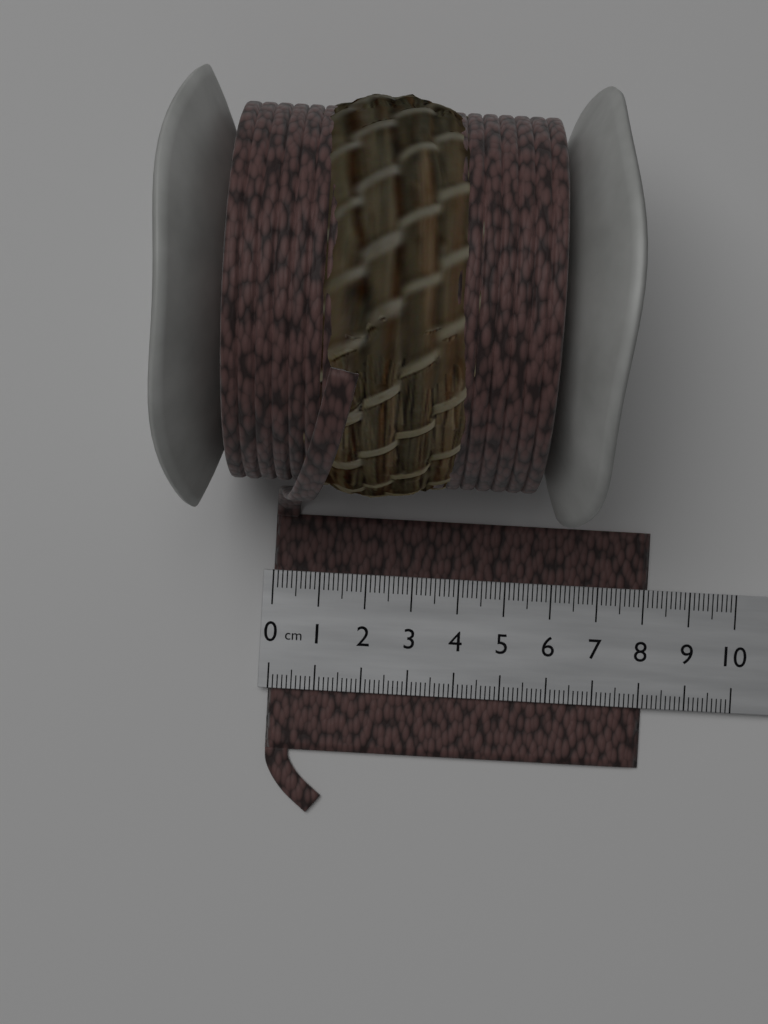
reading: 8.1 cm
